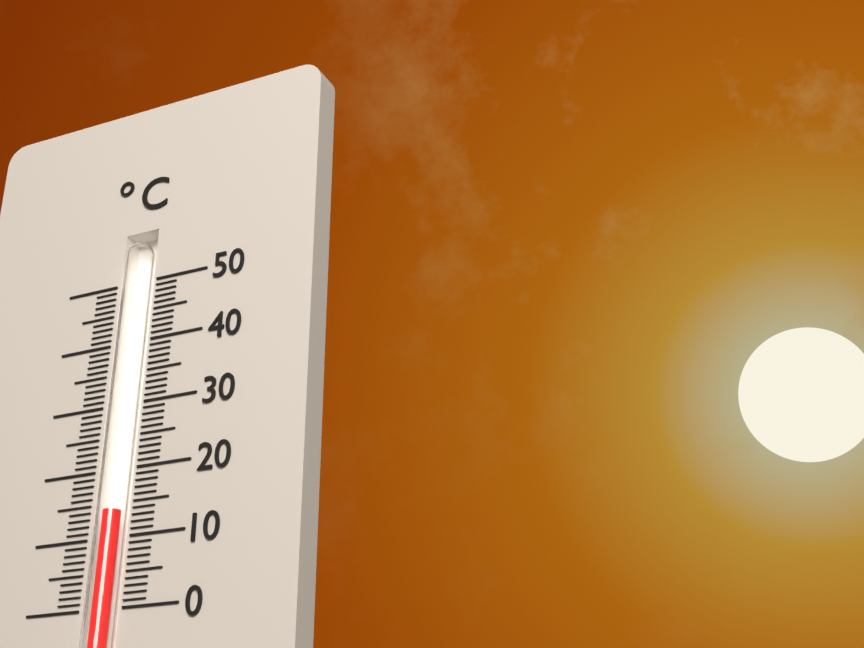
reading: 14 °C
